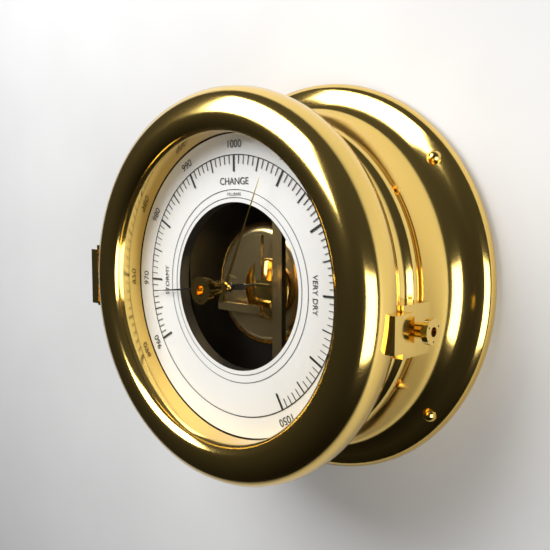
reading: 968 mbar
